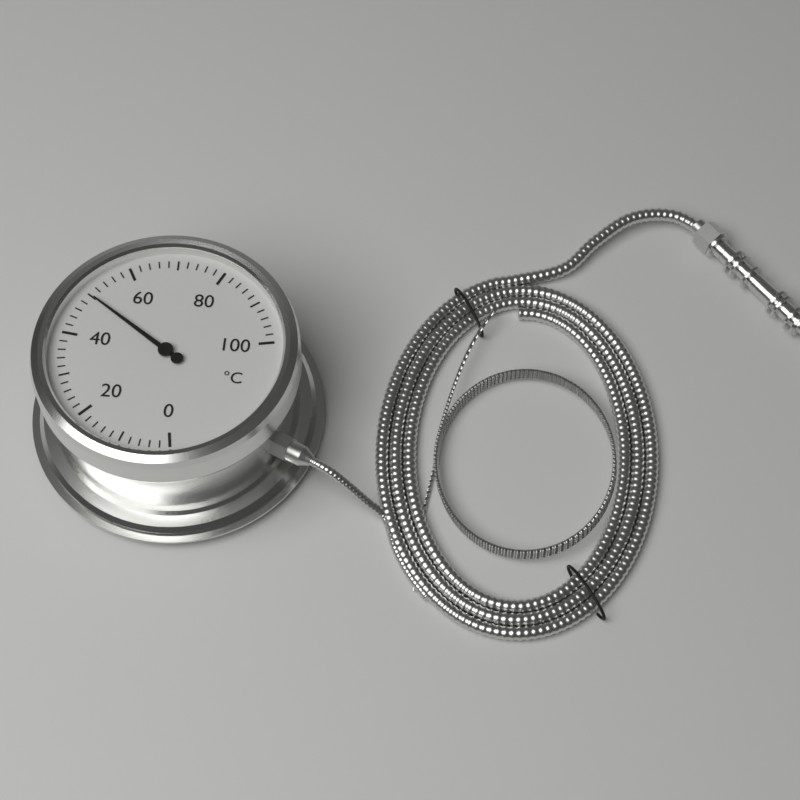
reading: 50 °C
